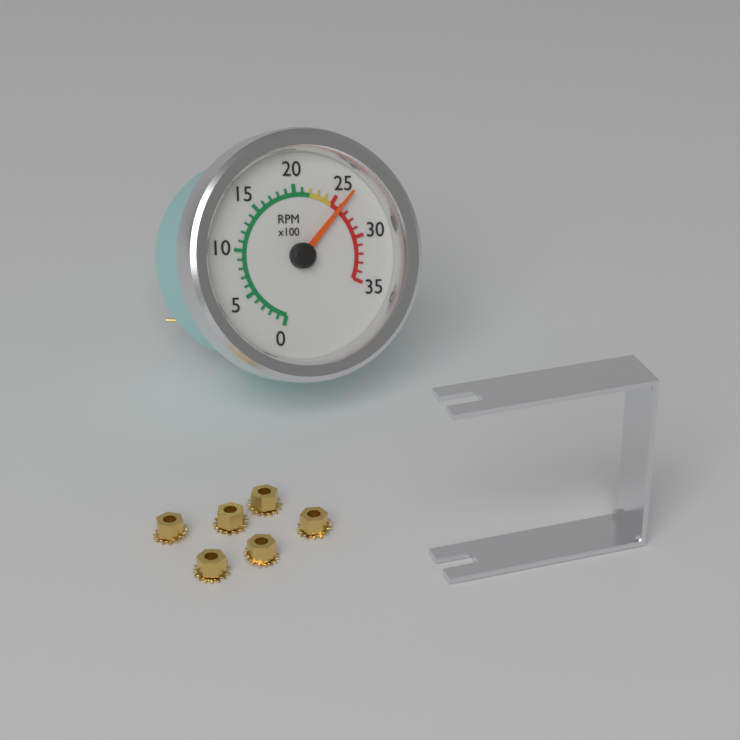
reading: 2600 RPM
